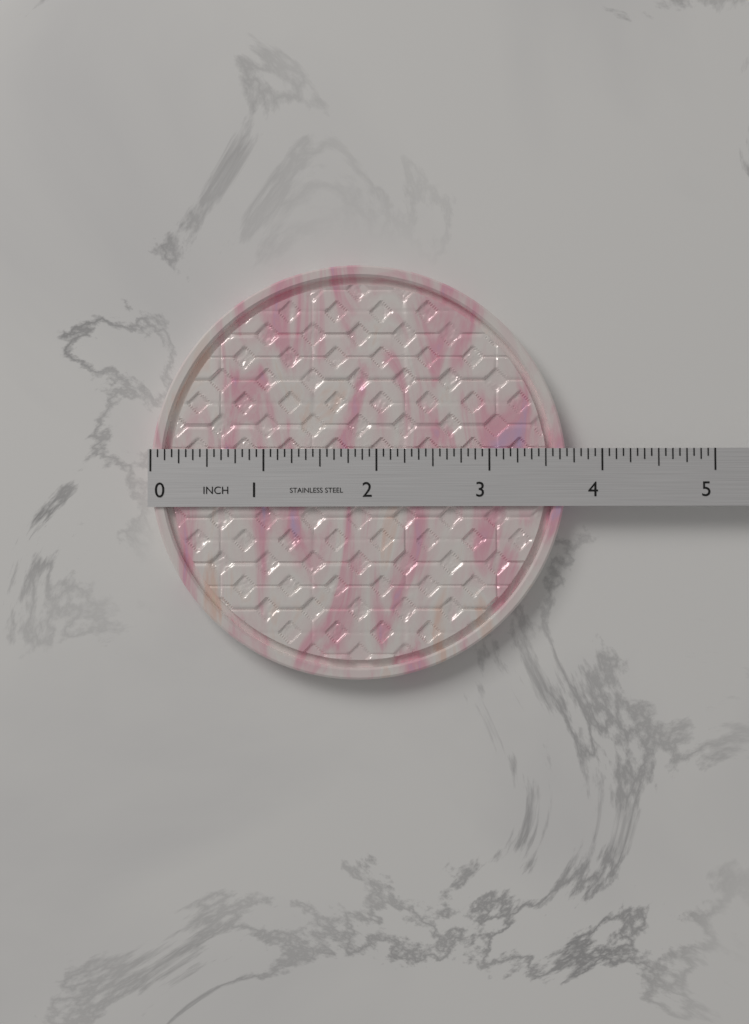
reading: 3.6875 in
